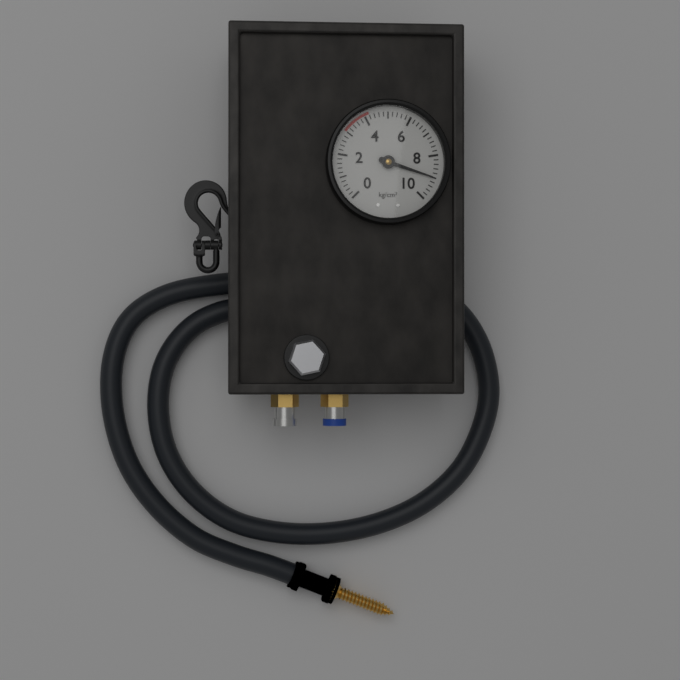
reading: 9.0 kg/cm²
